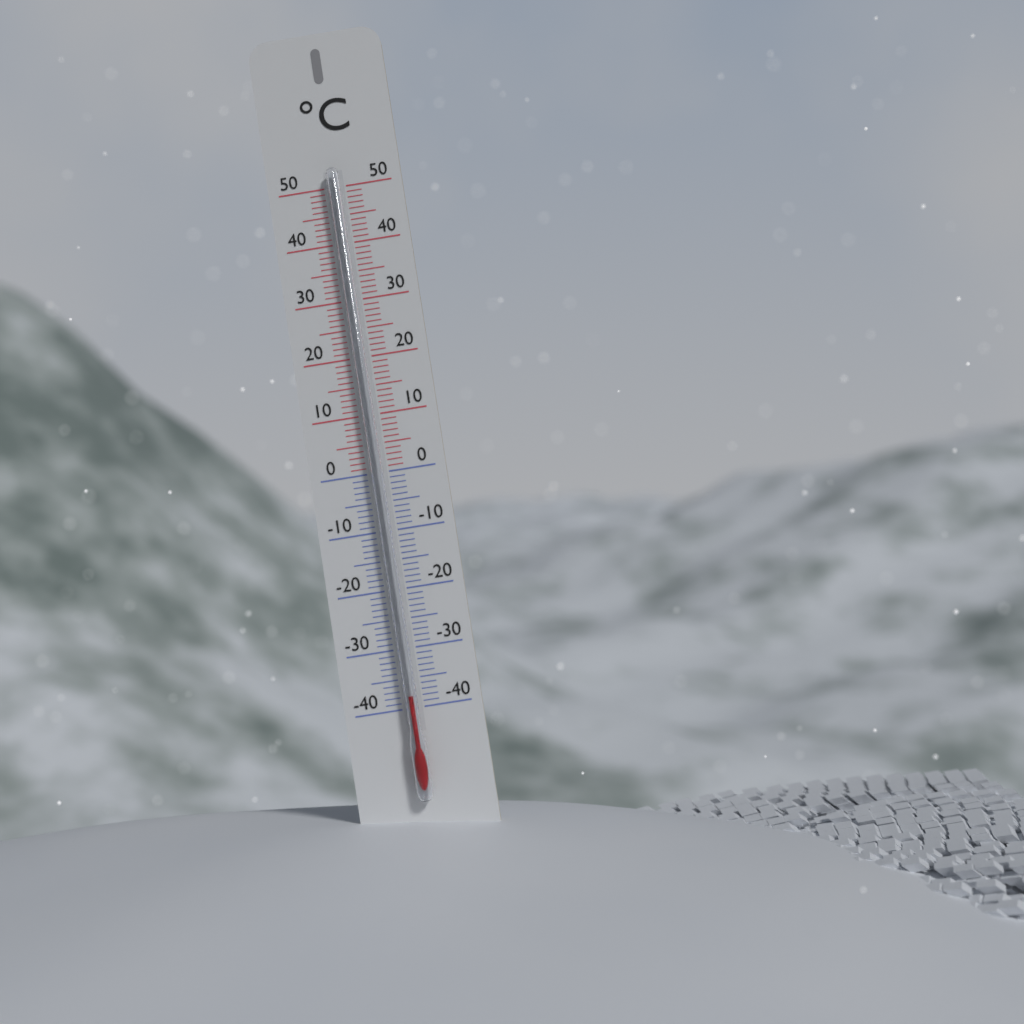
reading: -38 °C
